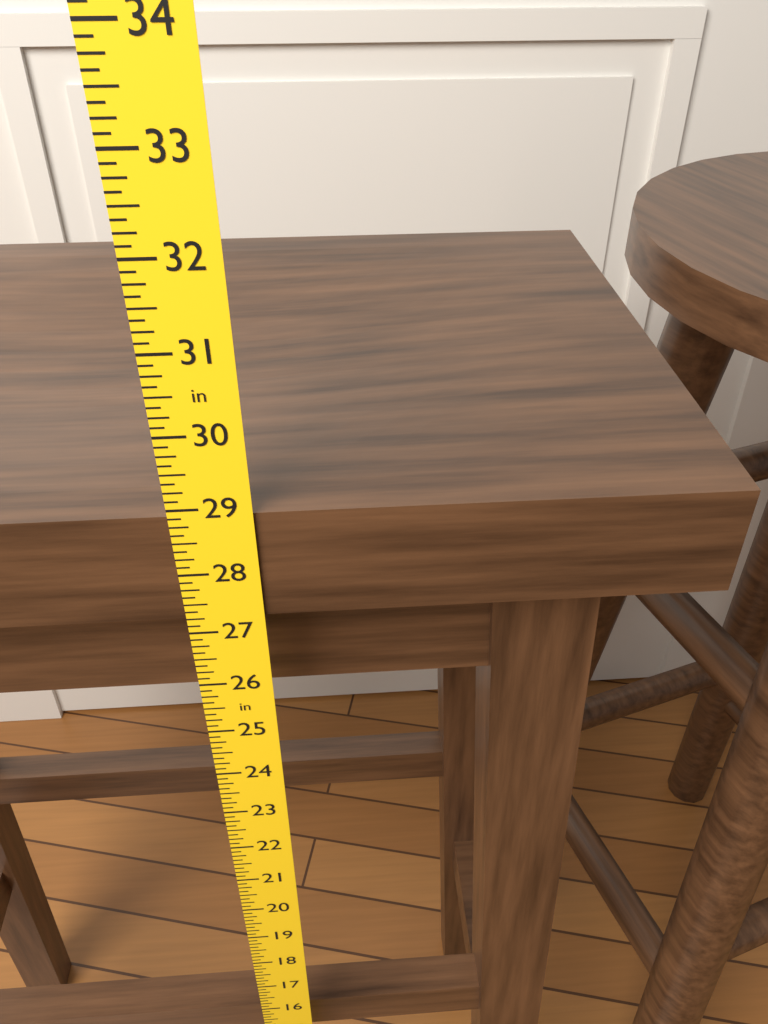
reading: 28.875 in
